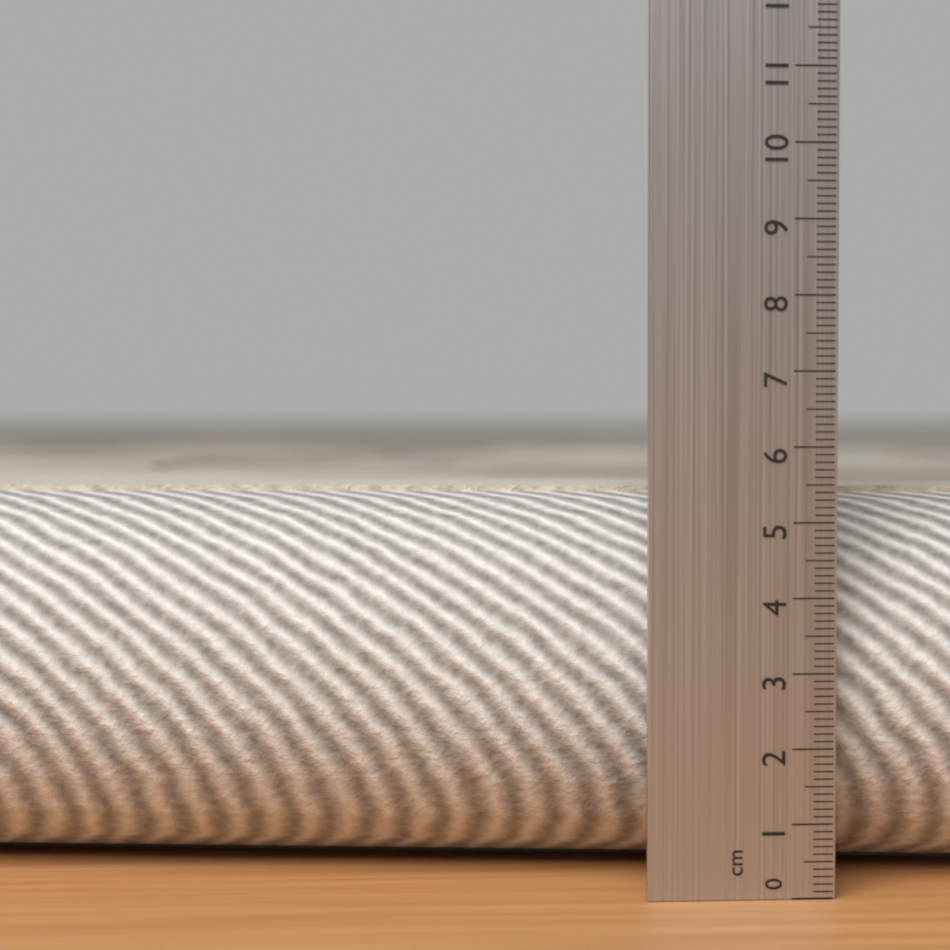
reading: 5.4 cm
